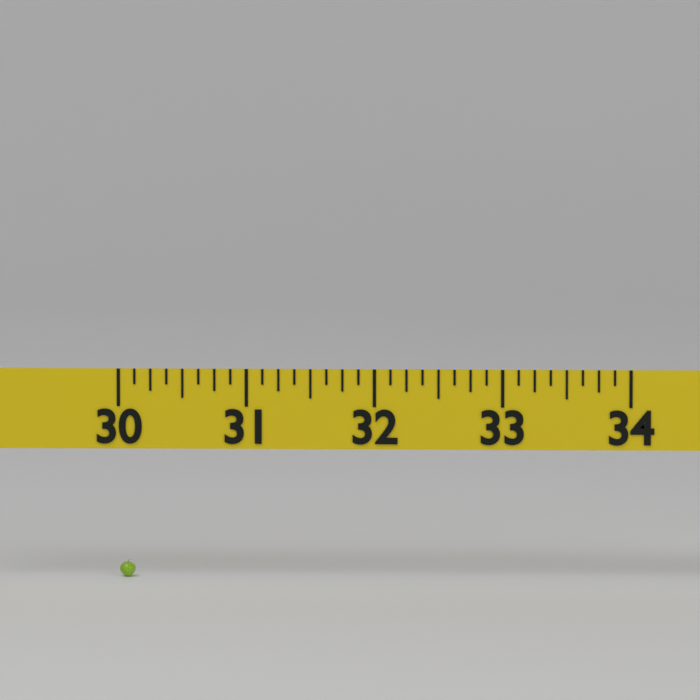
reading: 30.125 (no unit)
